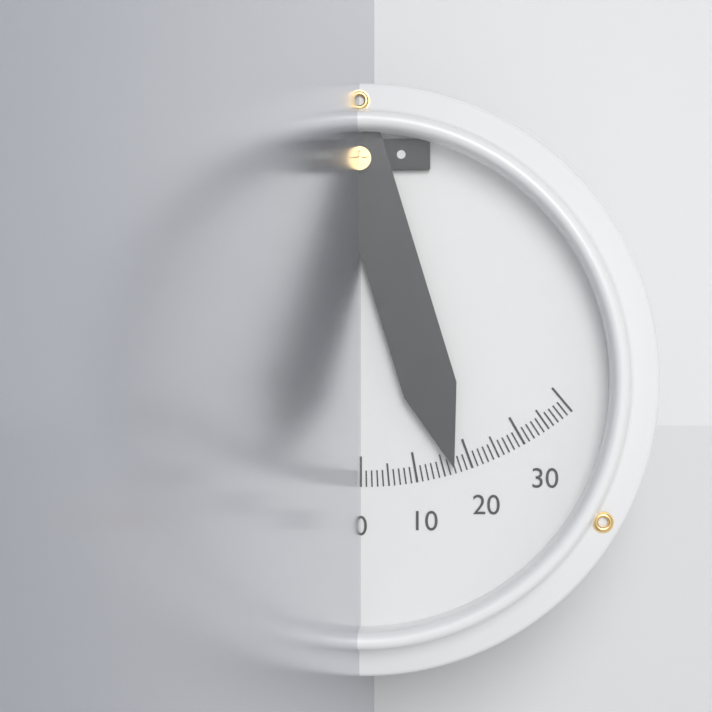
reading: 17 (no unit)
